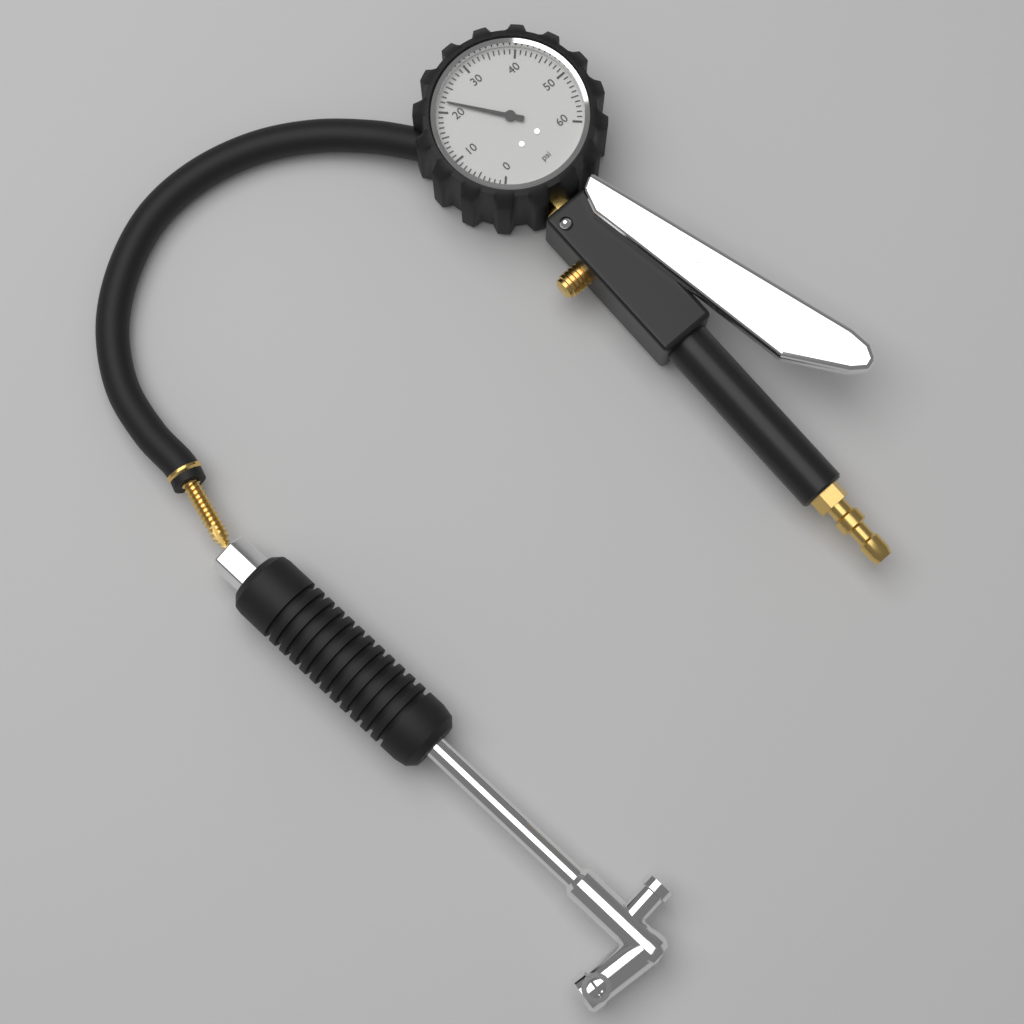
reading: 22 psi
